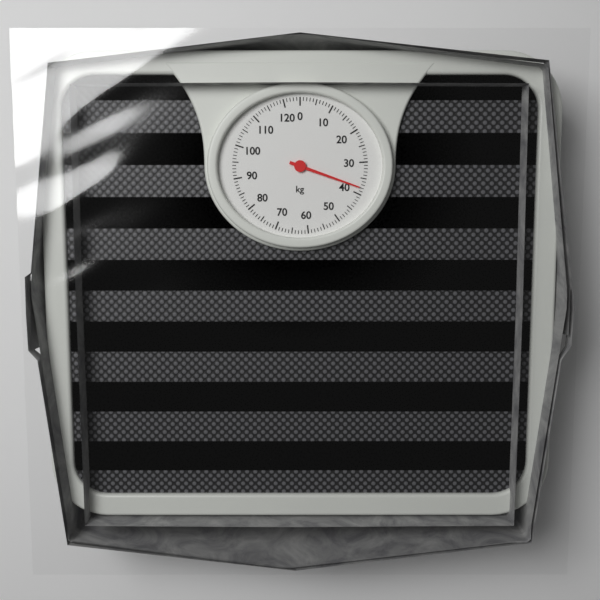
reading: 38 kg
